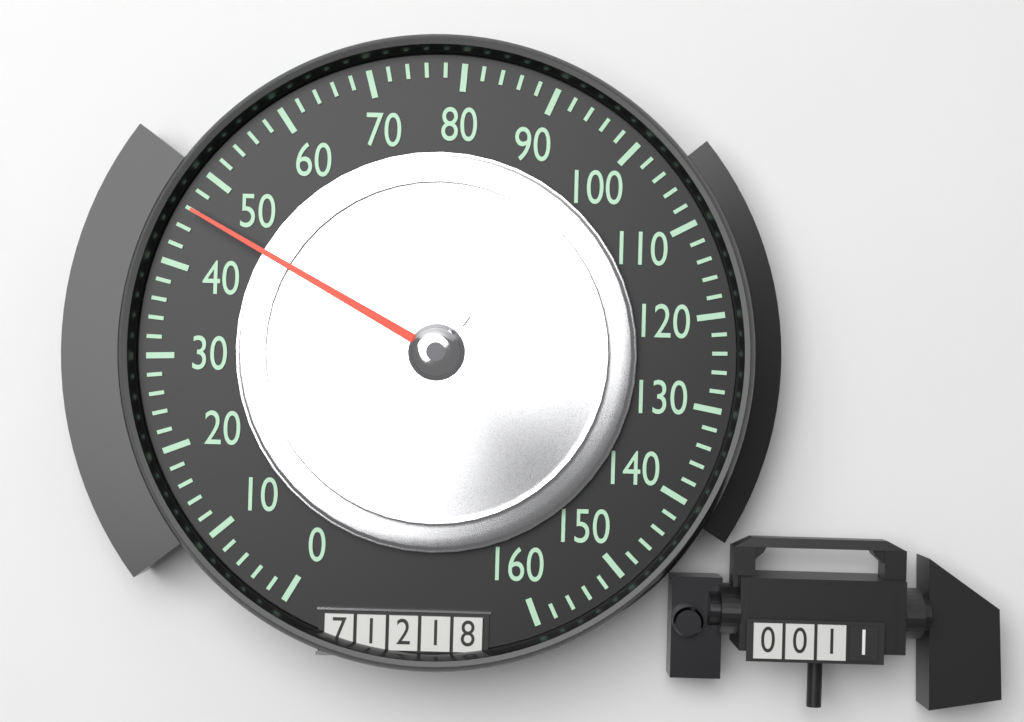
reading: 46 (no unit)
